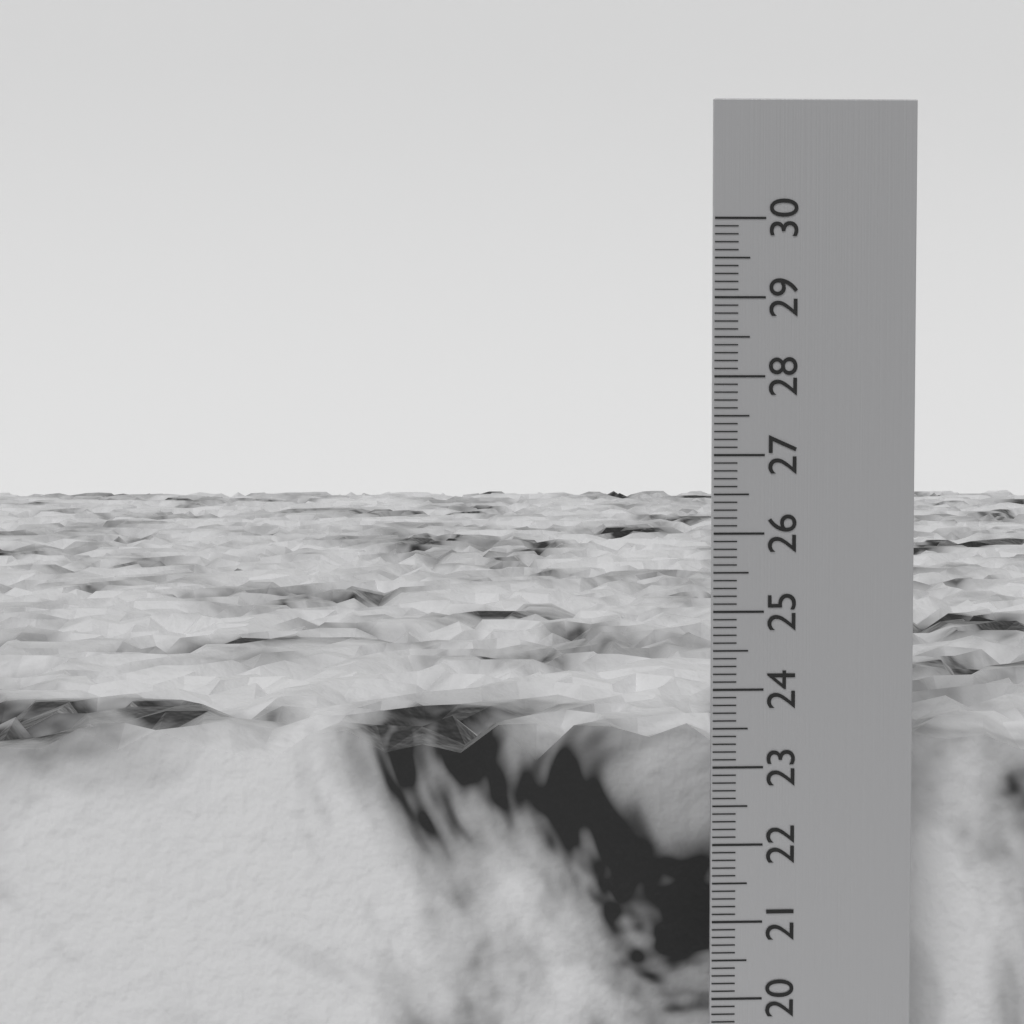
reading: 23.4 cm
